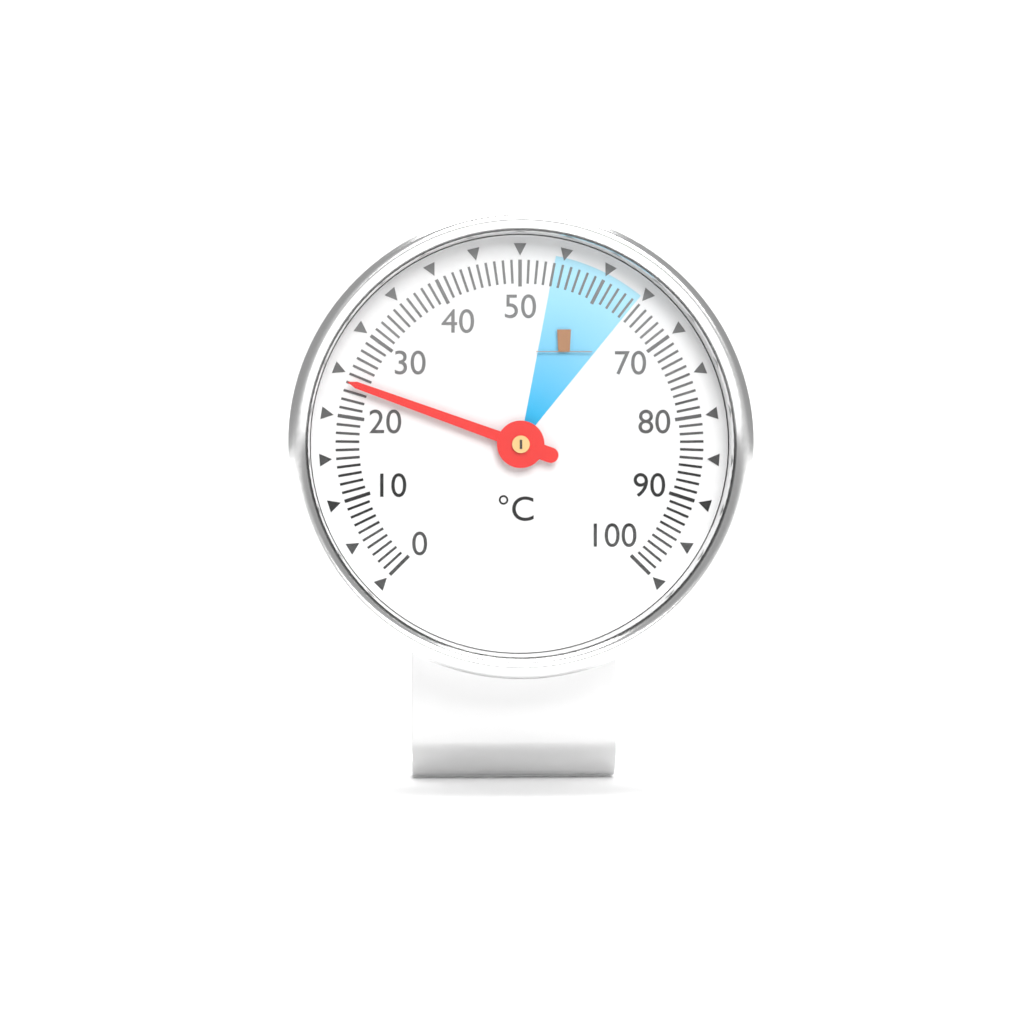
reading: 24 °C
